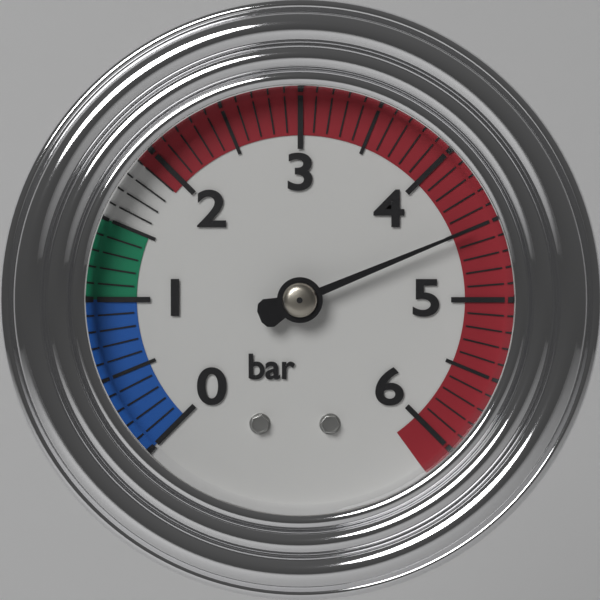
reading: 4.5 bar
